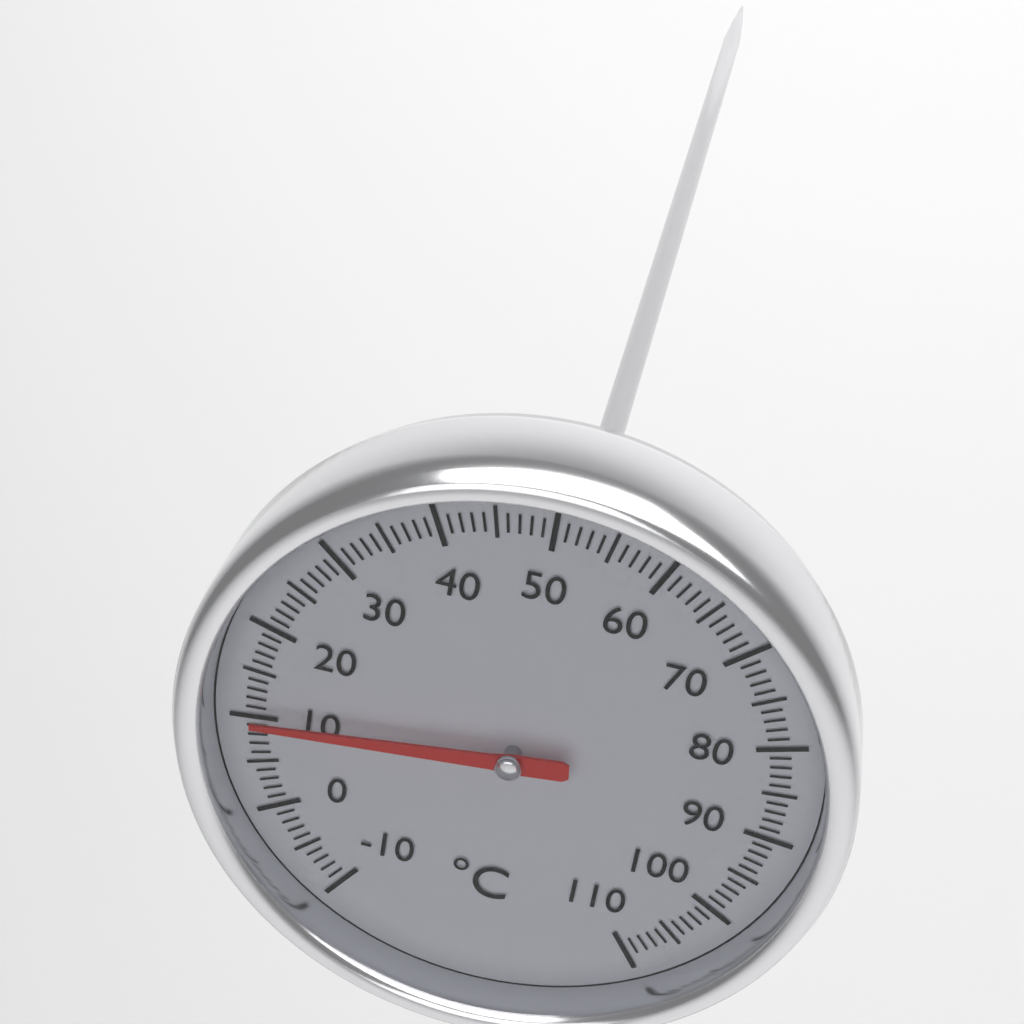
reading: 10 °C
